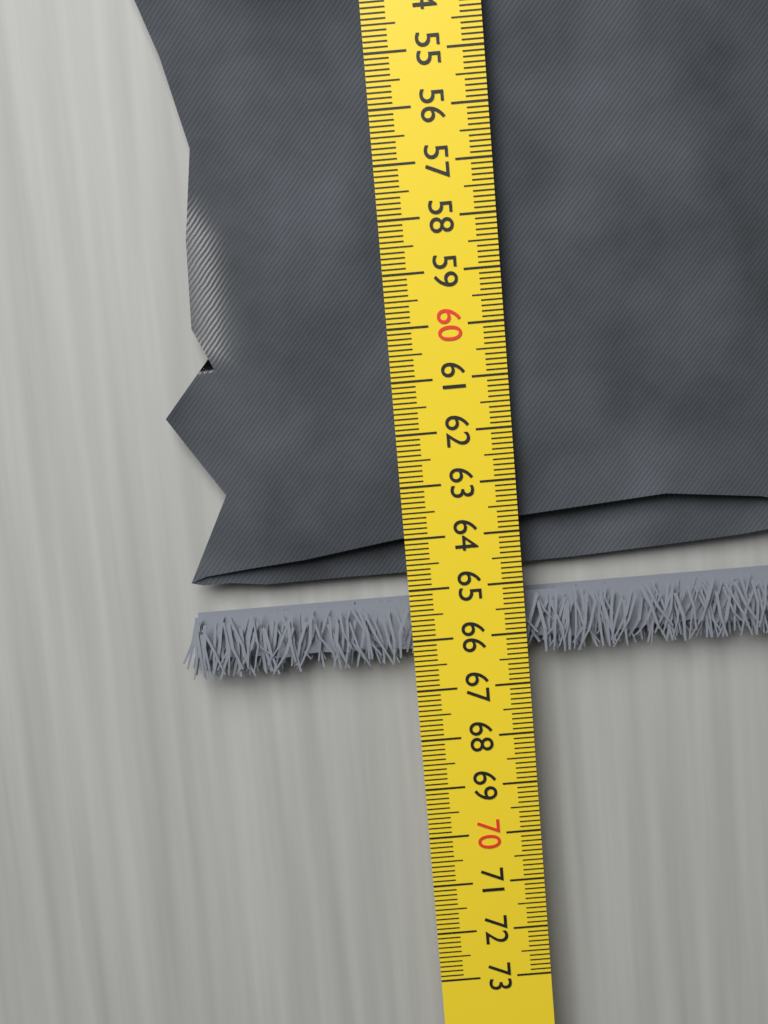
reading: 66.5 cm
